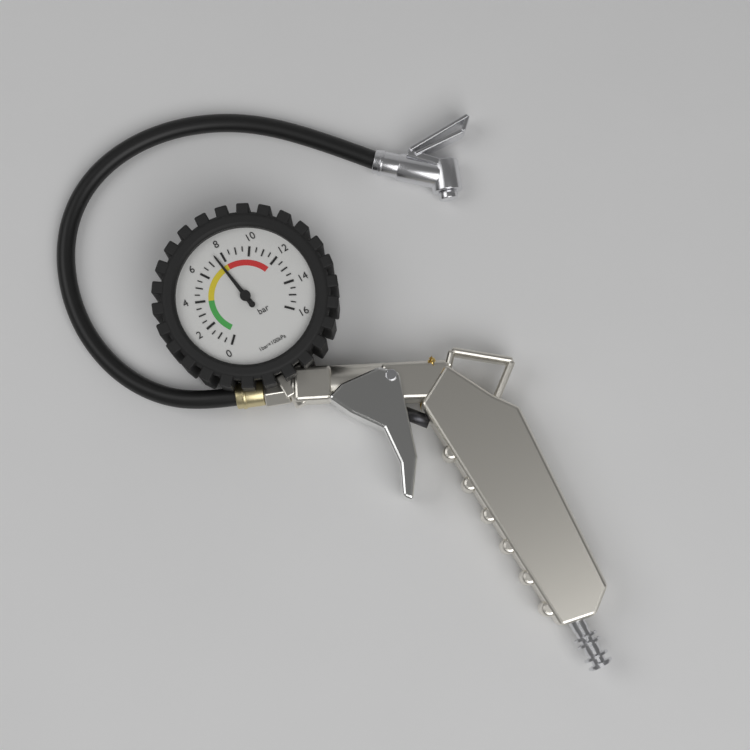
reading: 7.5 bar
